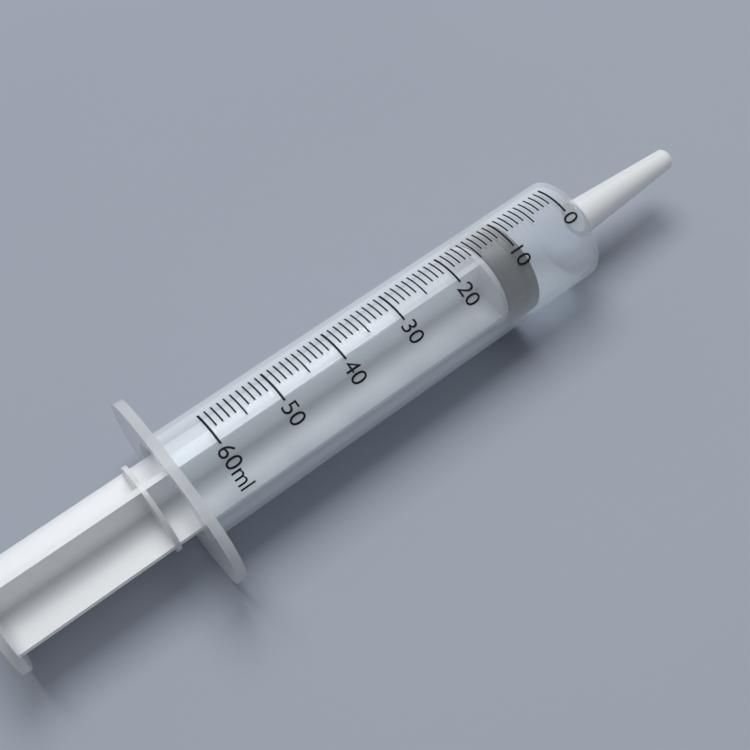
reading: 9 ml
